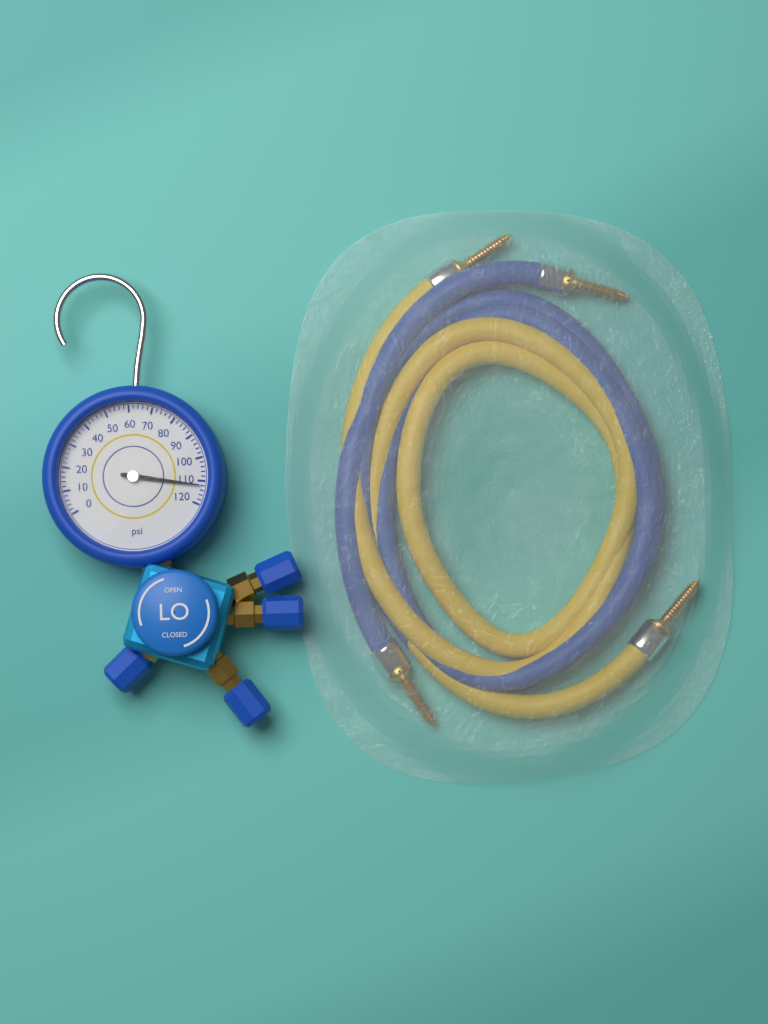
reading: 112 psi
